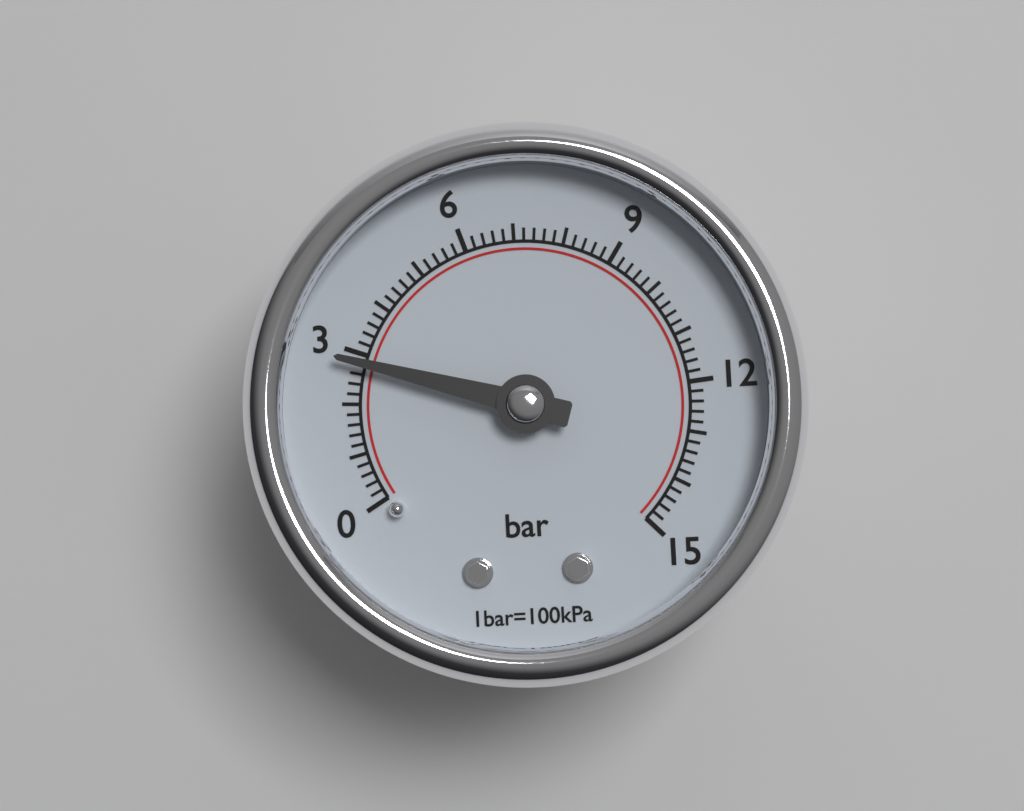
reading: 2.8 bar
